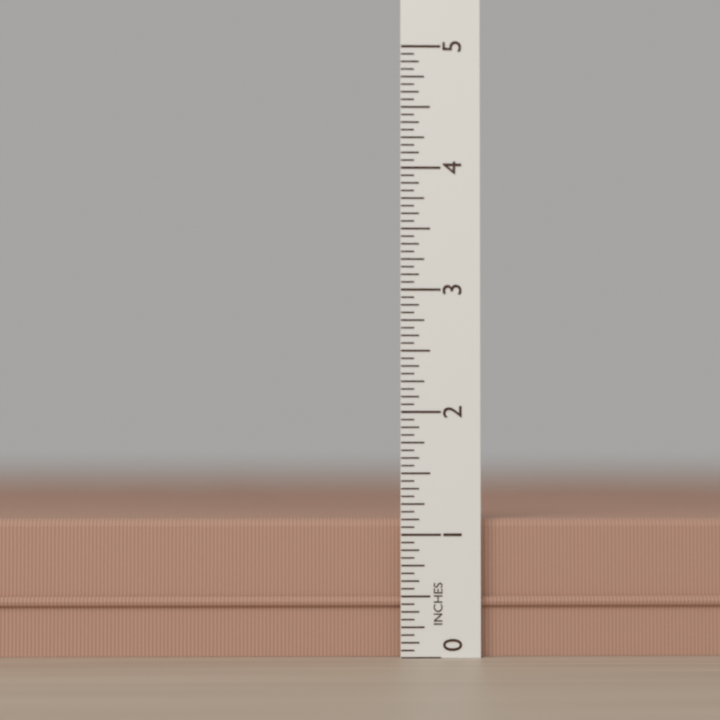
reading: 1.1250 in
